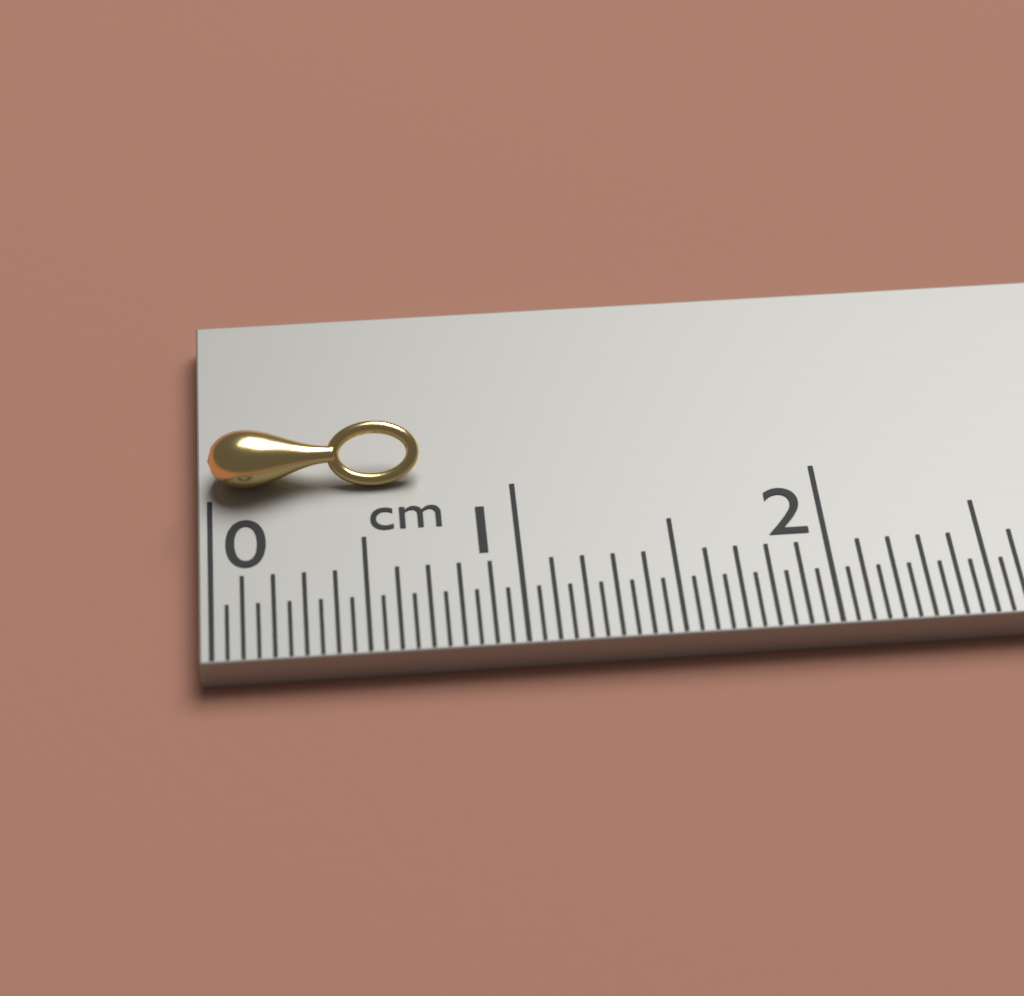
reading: 0.70 cm
